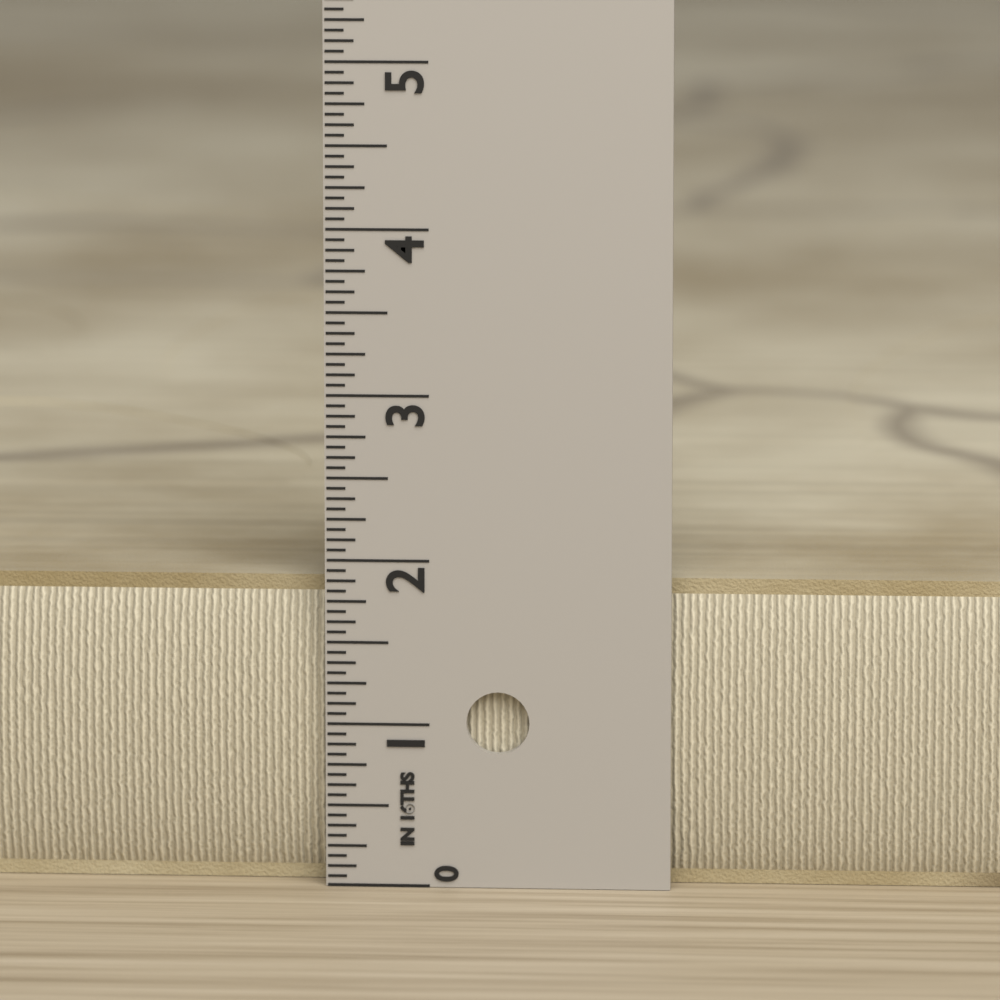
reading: 1.8750 in
